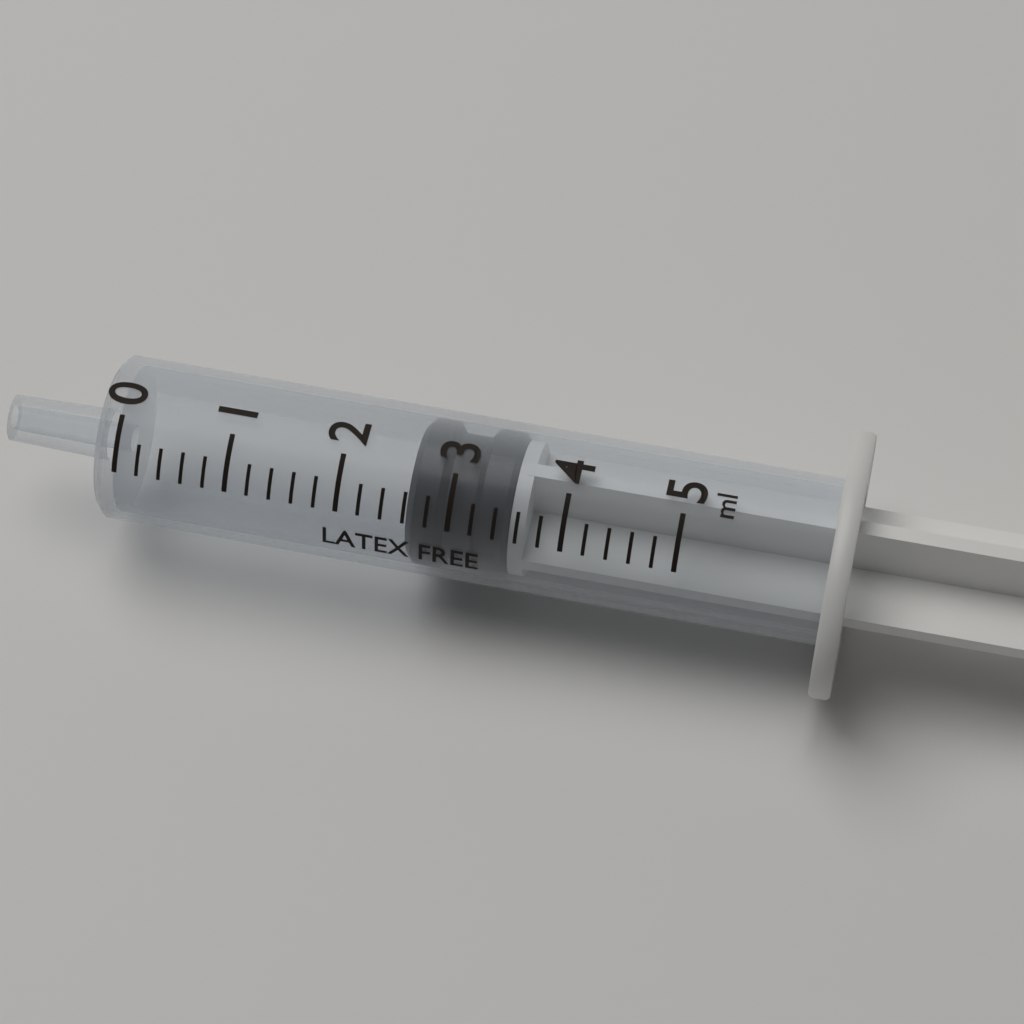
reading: 2.6 ml
